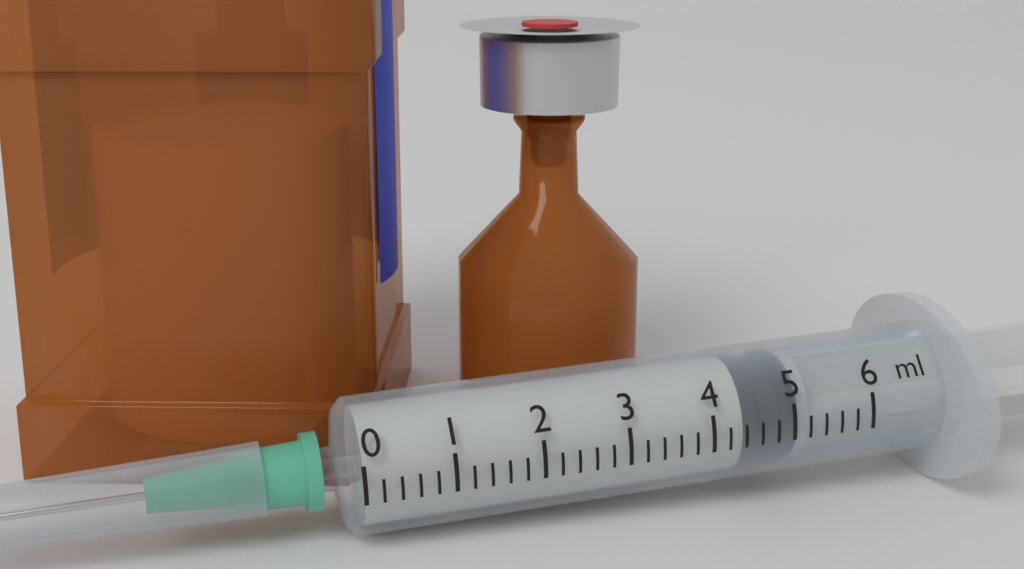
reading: 4.4 ml
